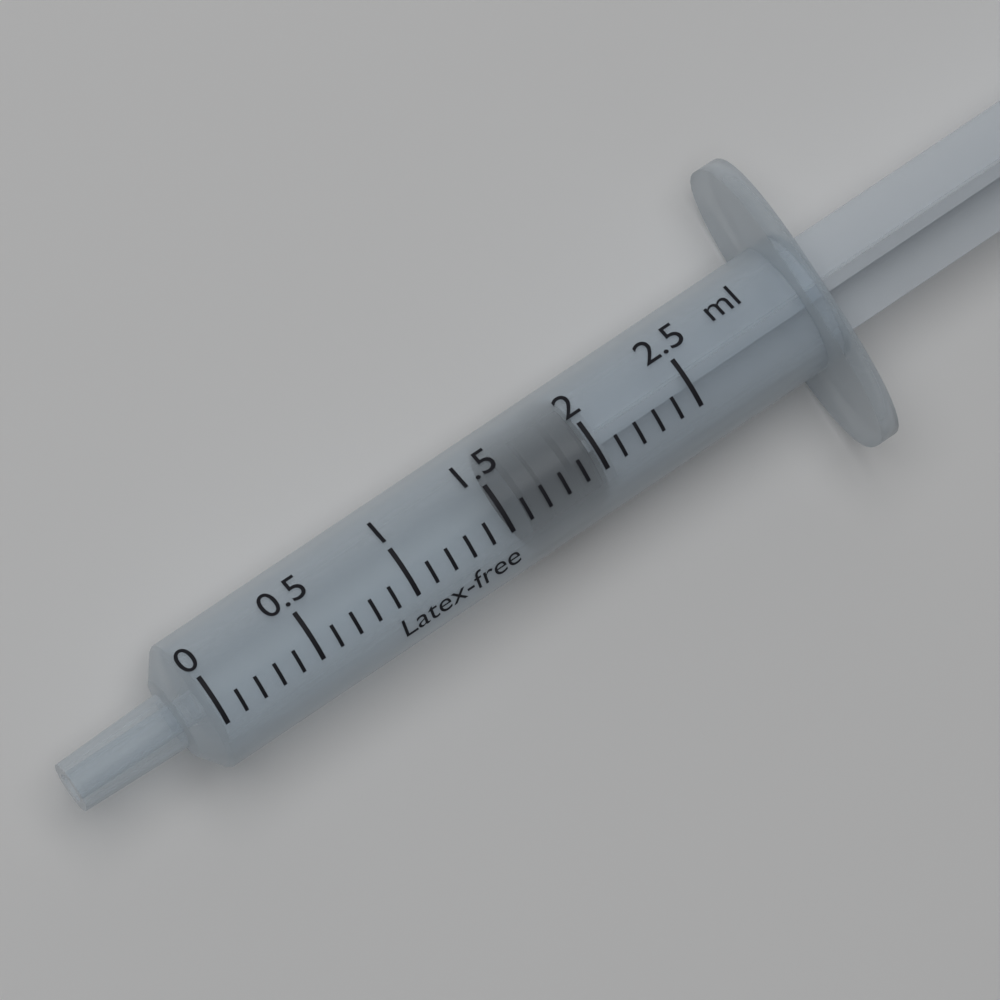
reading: 1.6 ml
